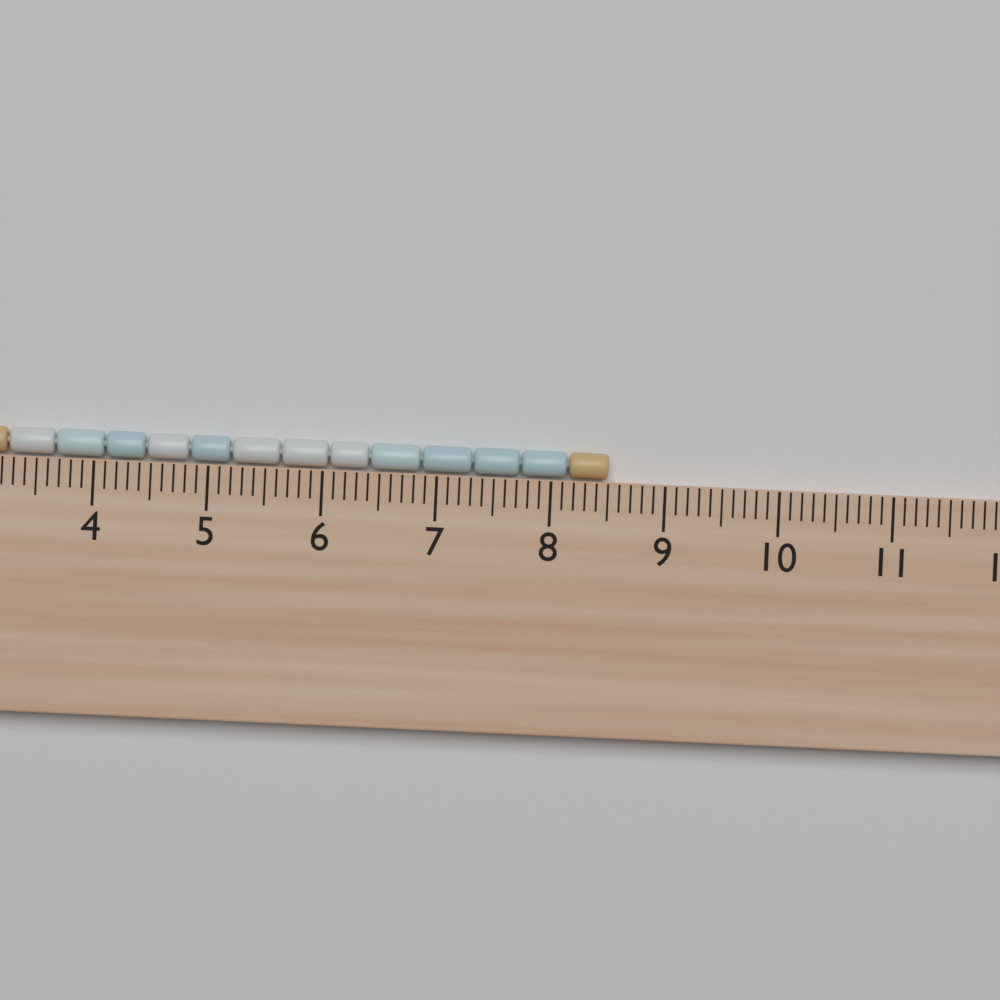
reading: 8.5 cm
